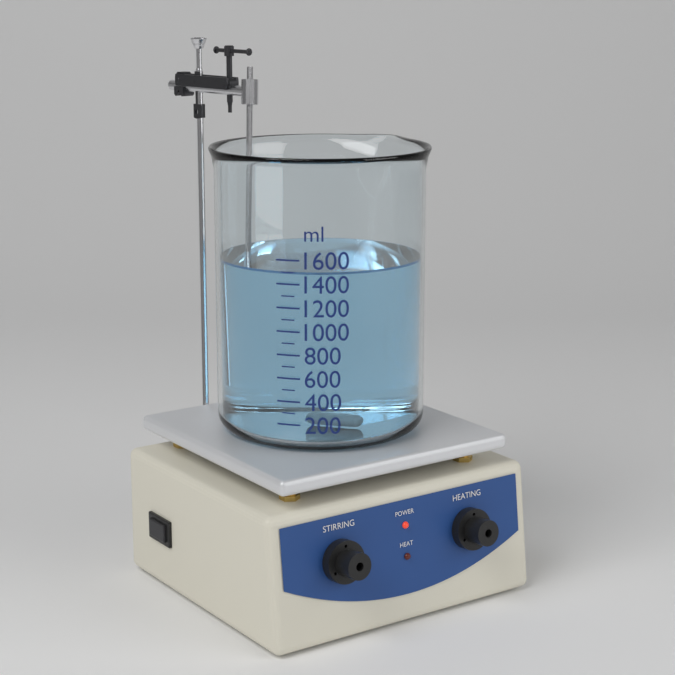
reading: 1500 ml
